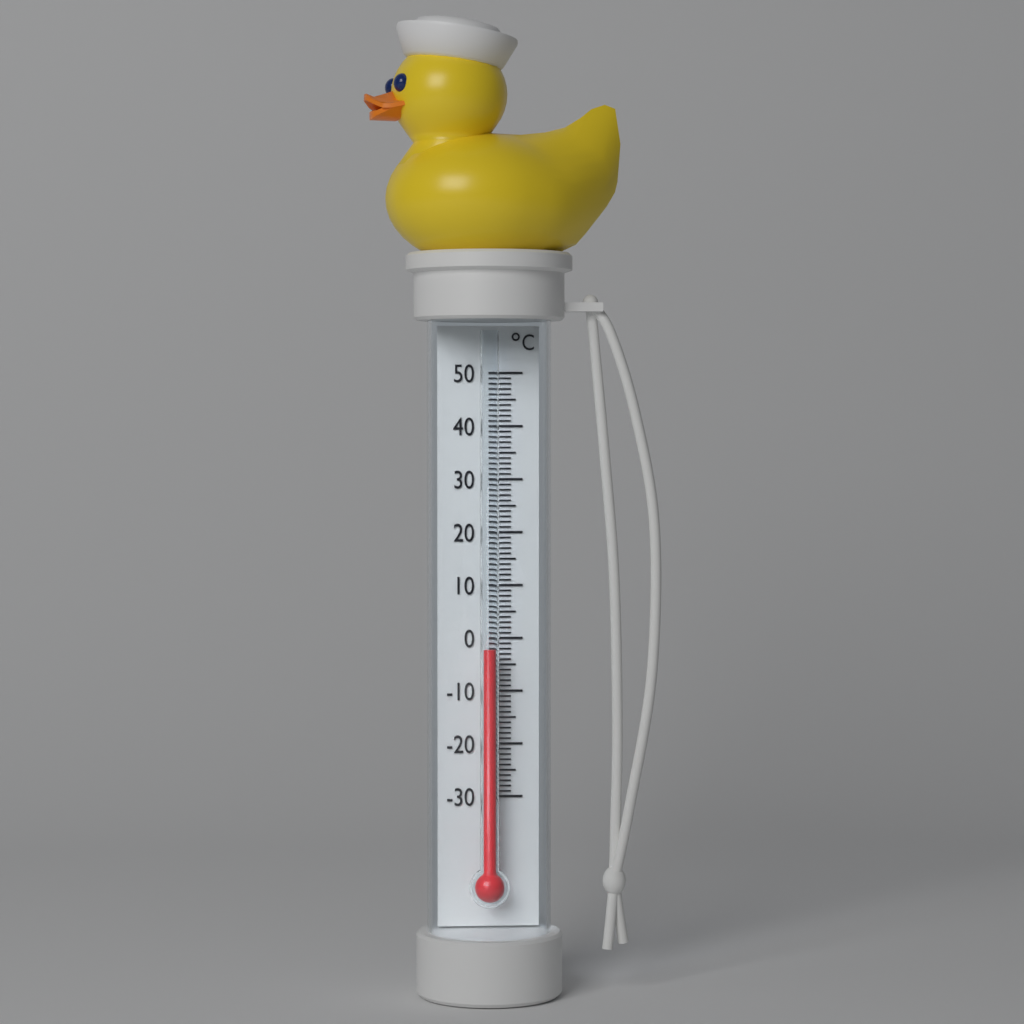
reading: -2 °C
